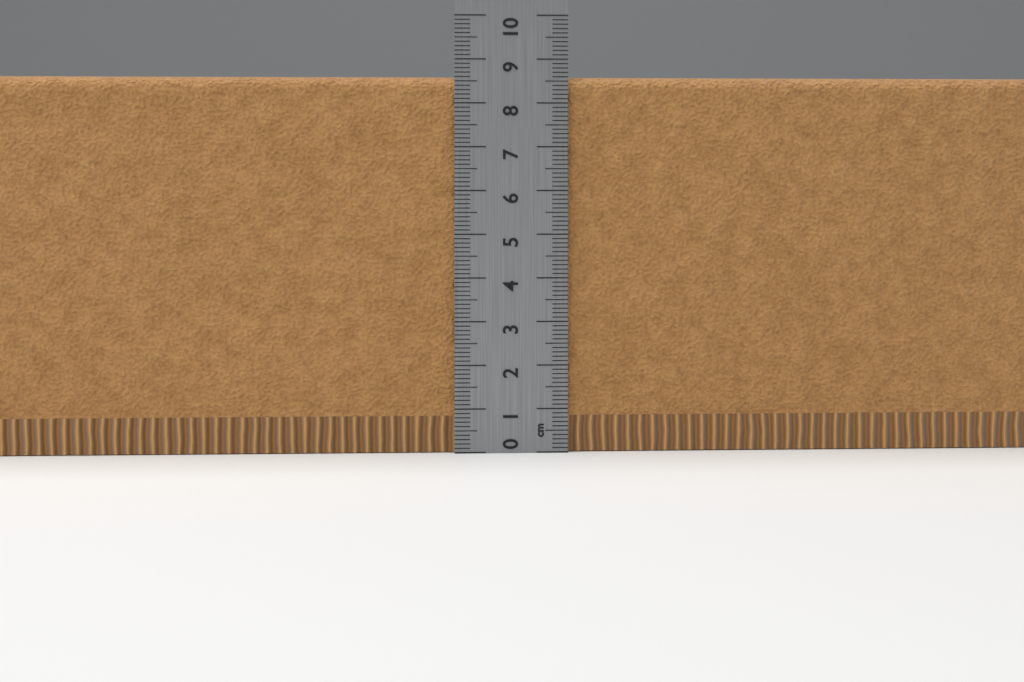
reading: 8.6 cm
